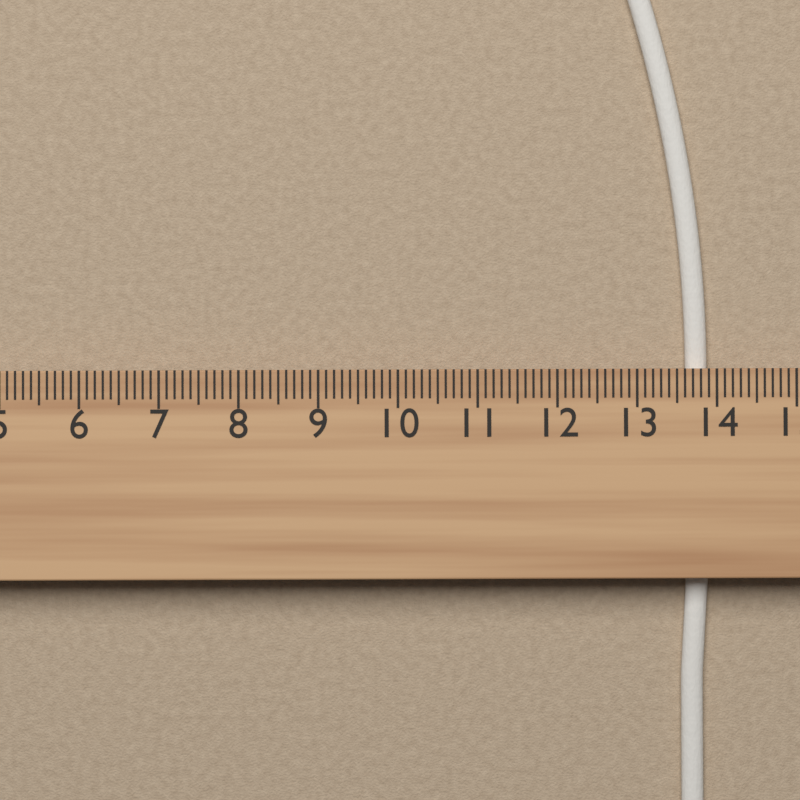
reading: 13.9 cm
